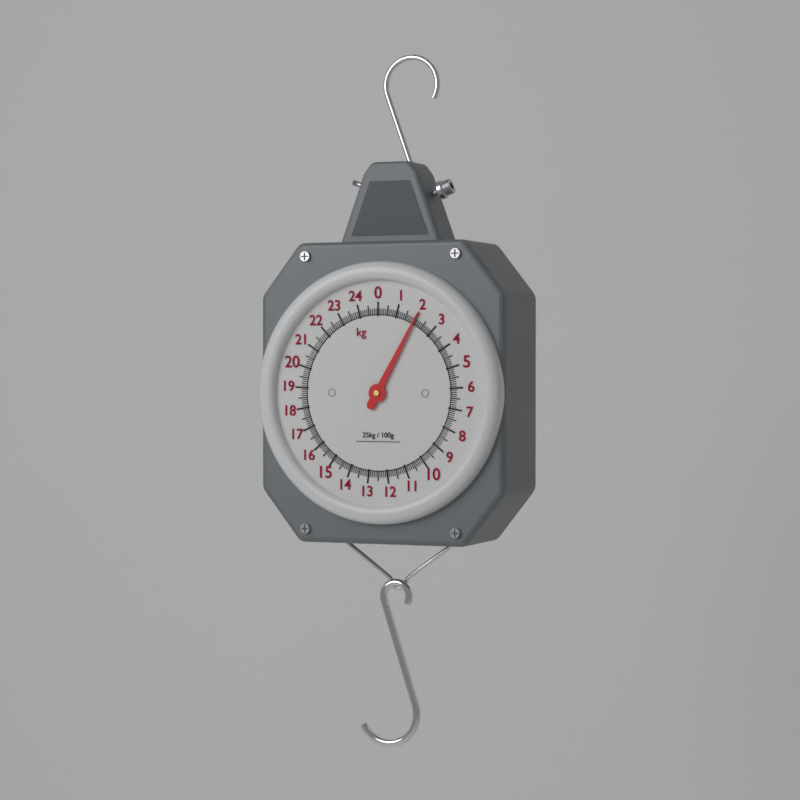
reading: 2.0 kg
